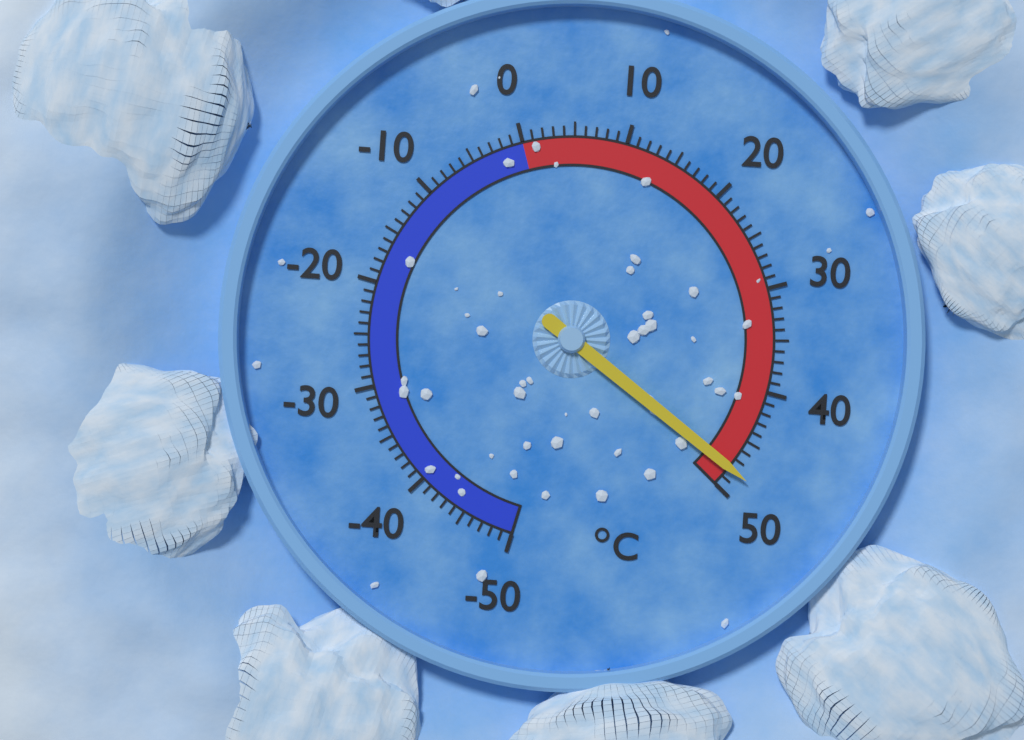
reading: 48 °C
